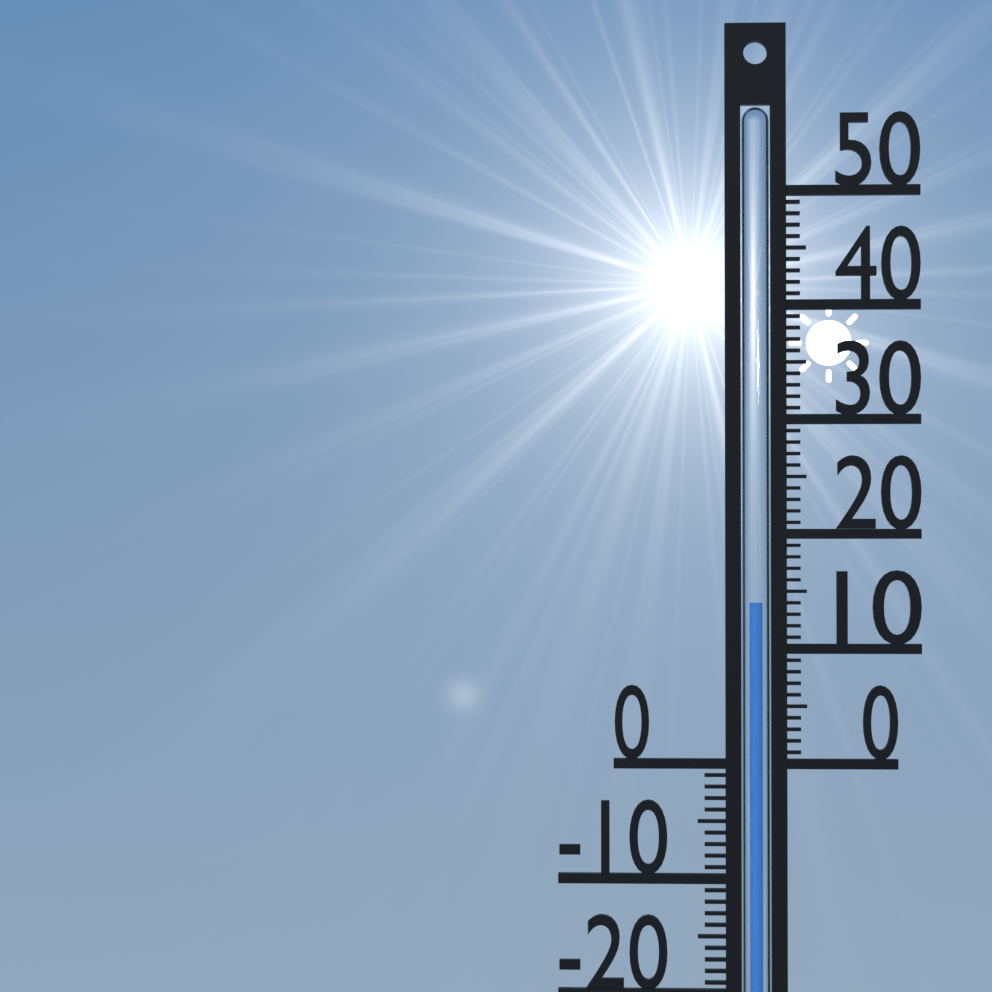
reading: 14 °C
